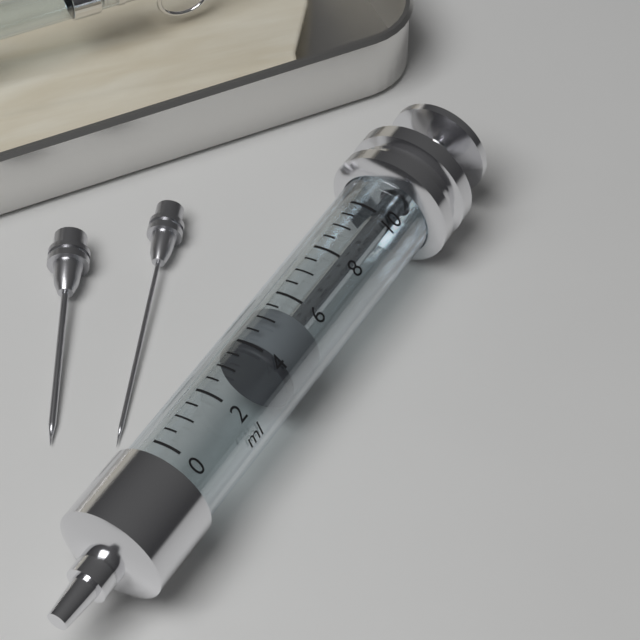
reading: 4.0 ml
